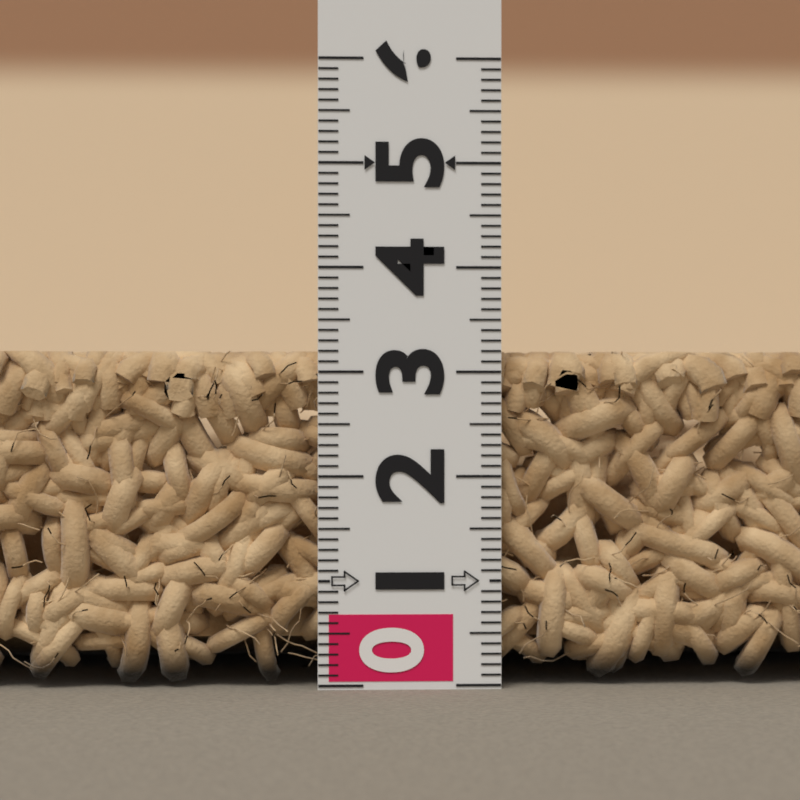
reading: 3.2 (no unit)
